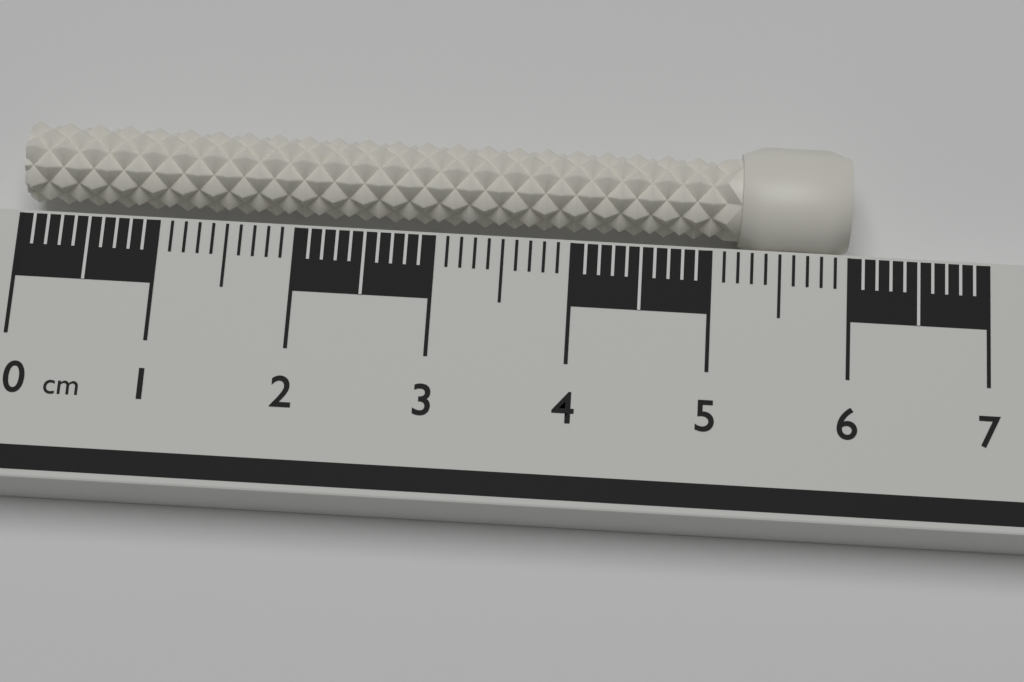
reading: 6.0 cm
